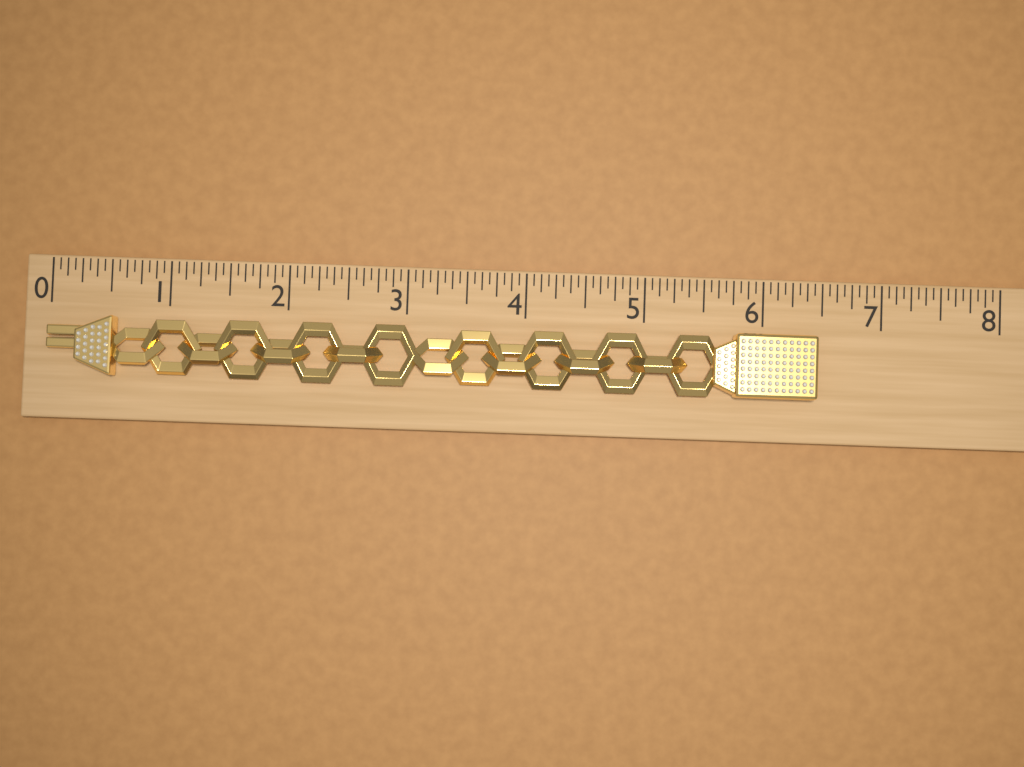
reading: 6.4375 (no unit)
